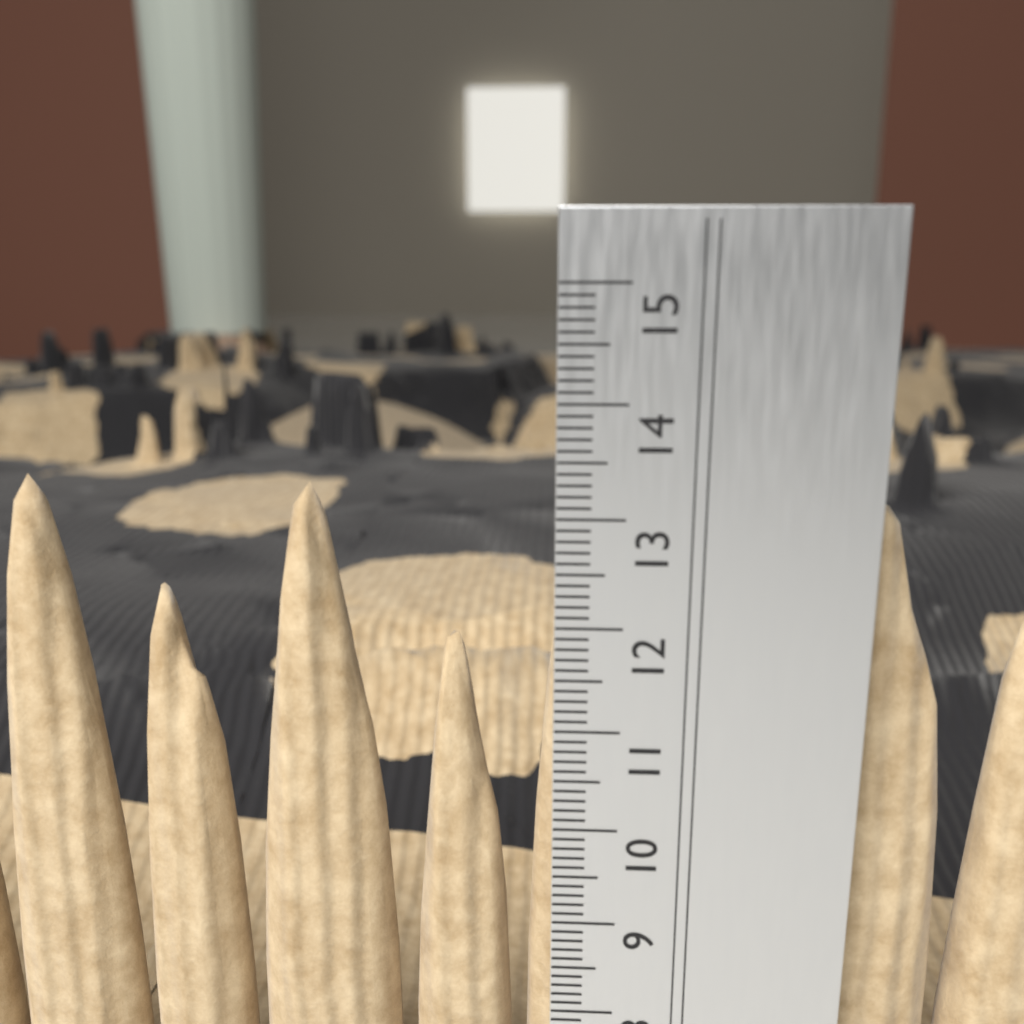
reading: 13.2 cm
